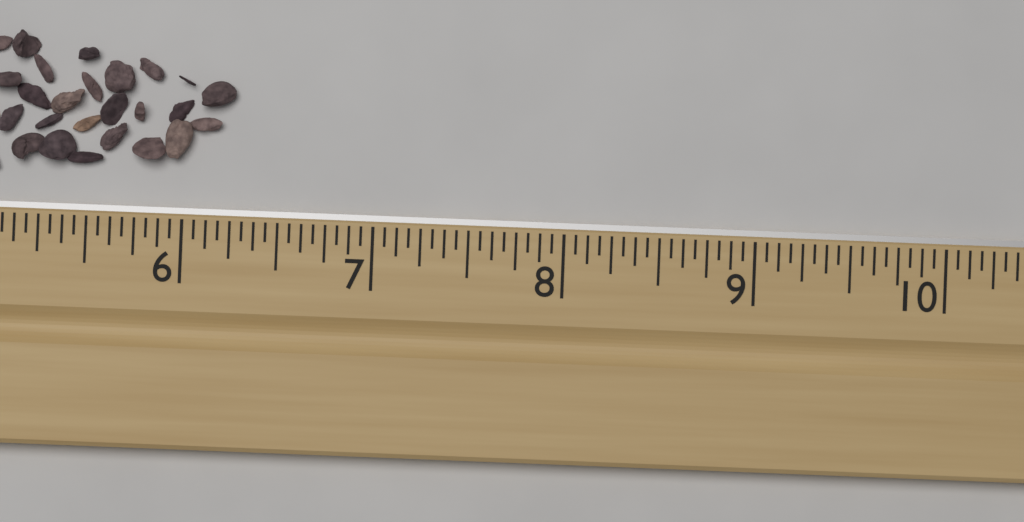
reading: 6.2500 in
